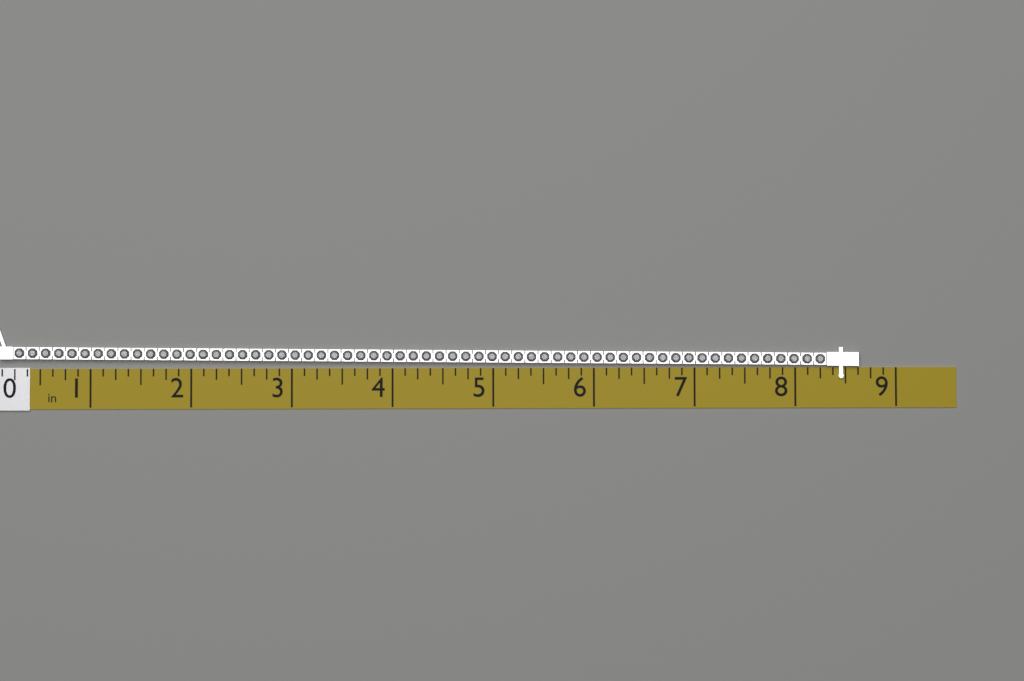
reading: 8.625 in
